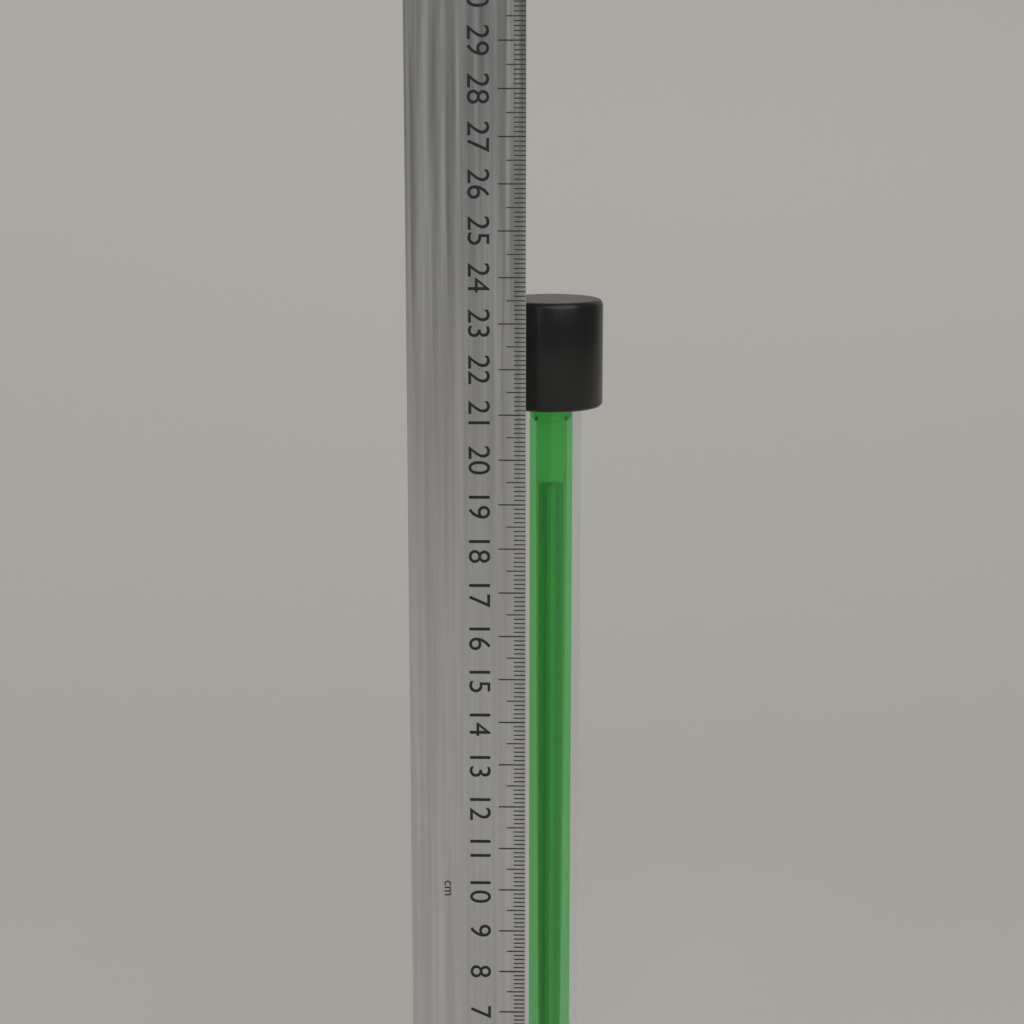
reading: 23.4 cm
